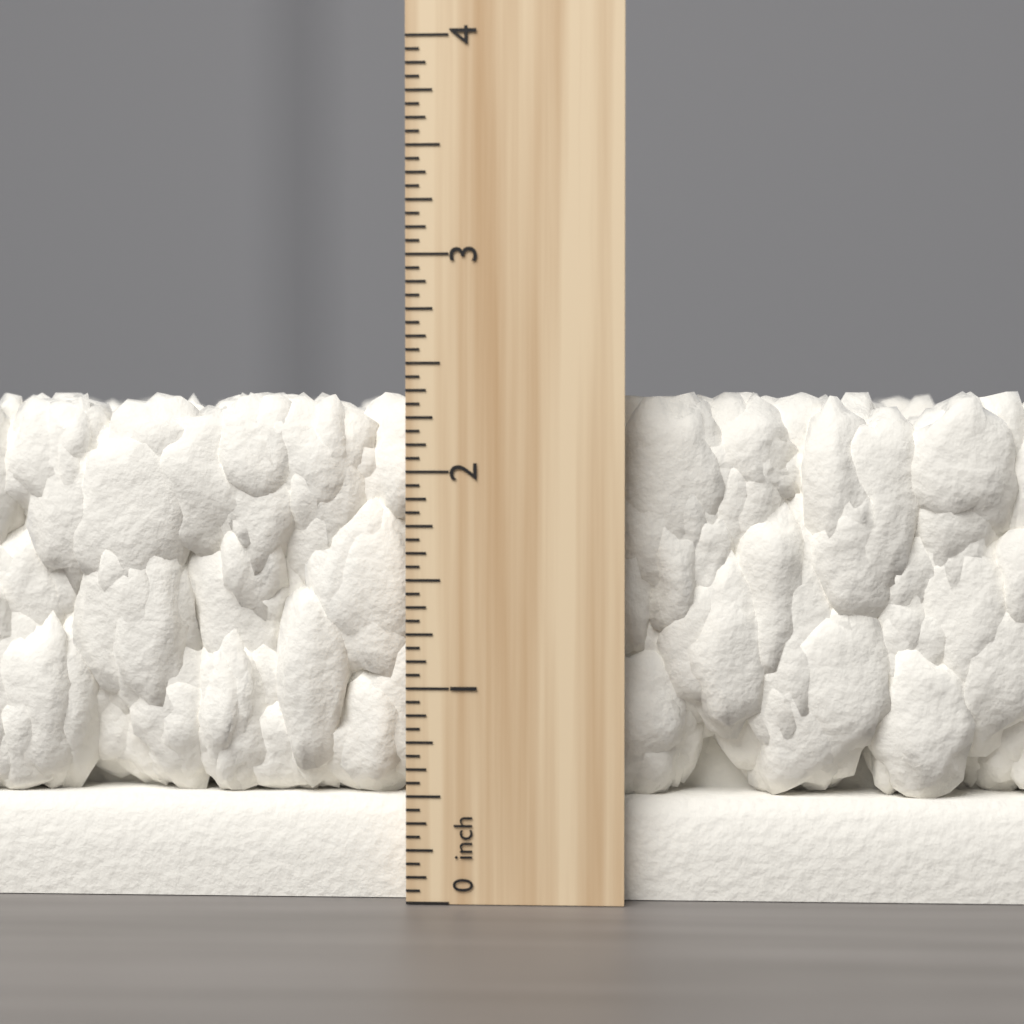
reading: 2.3750 inch
